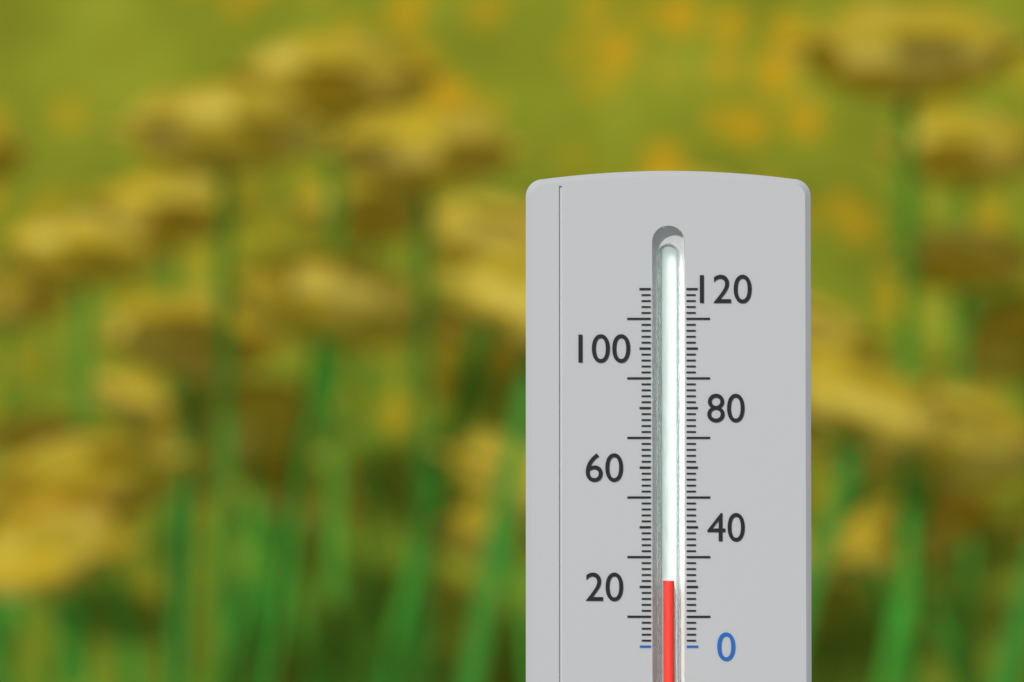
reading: 22 (no unit)
